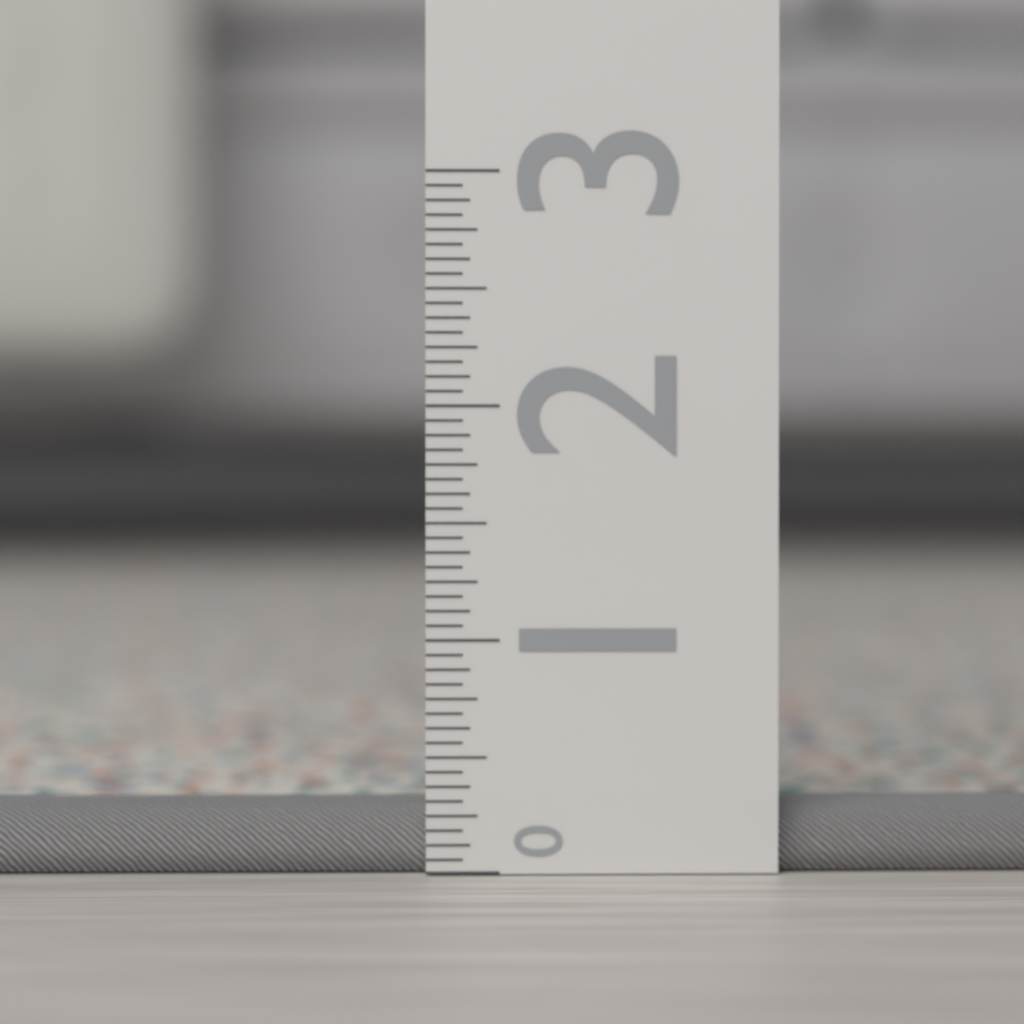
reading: 0.2500 (no unit)
